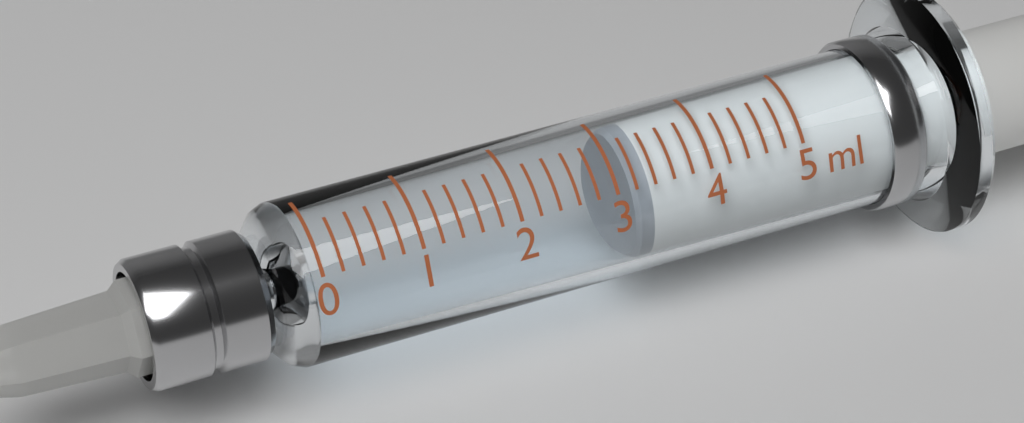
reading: 3.2 ml
